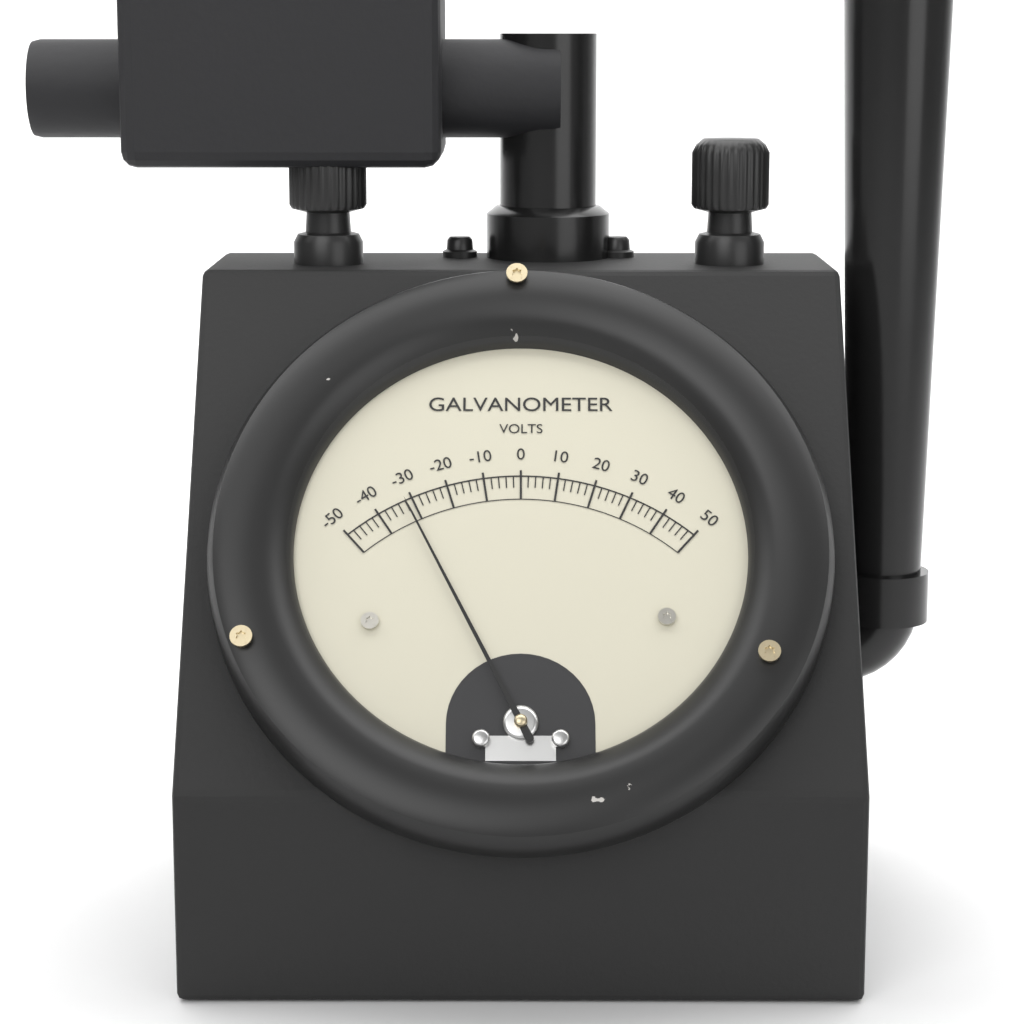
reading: -32 V
